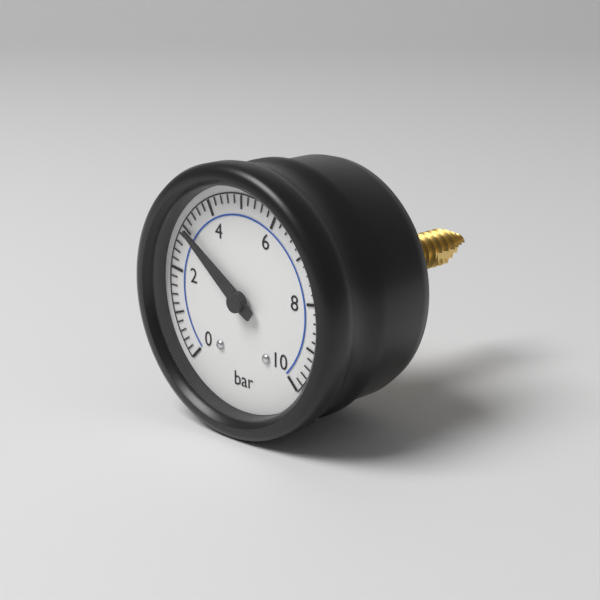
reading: 3.0 bar
